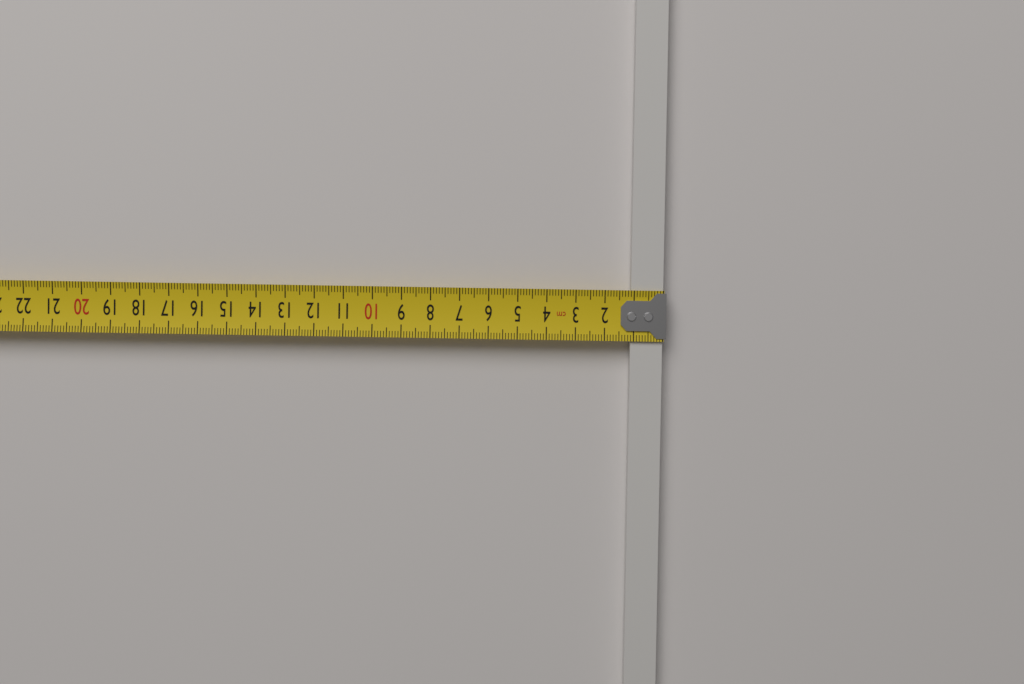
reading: 1.1 cm
